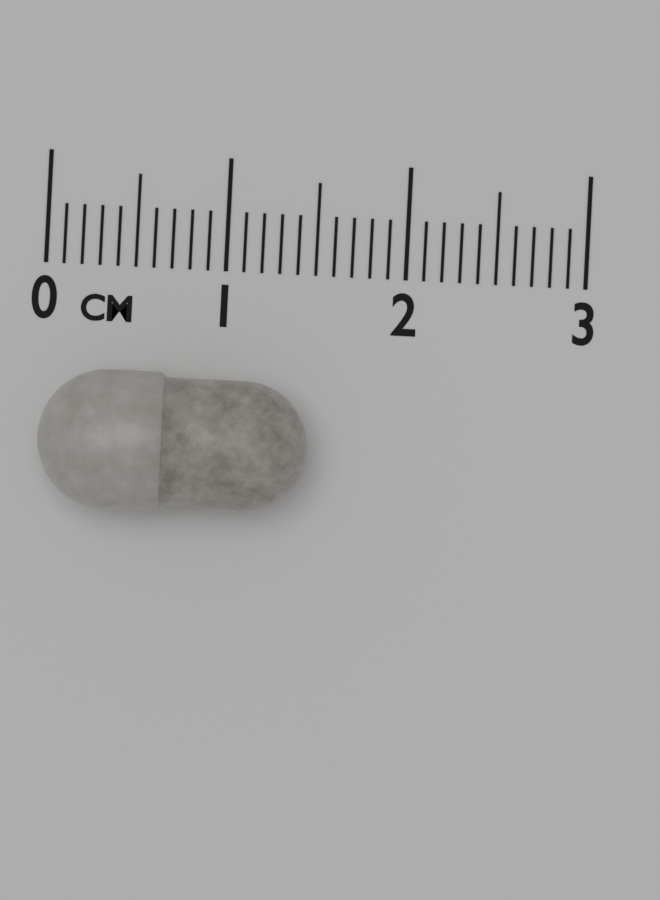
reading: 1.5 cm
